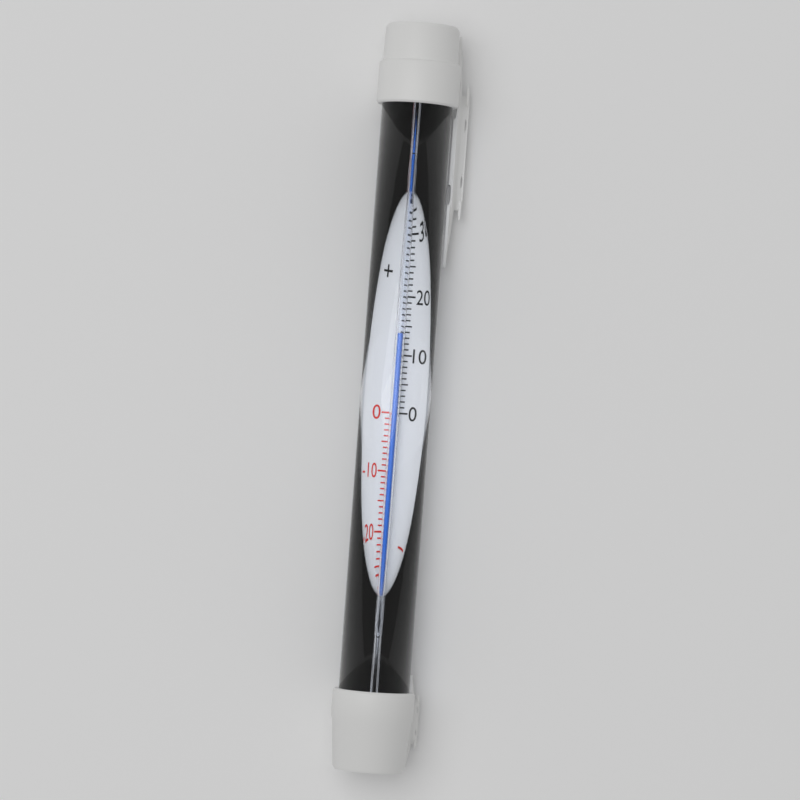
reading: 14 °C
